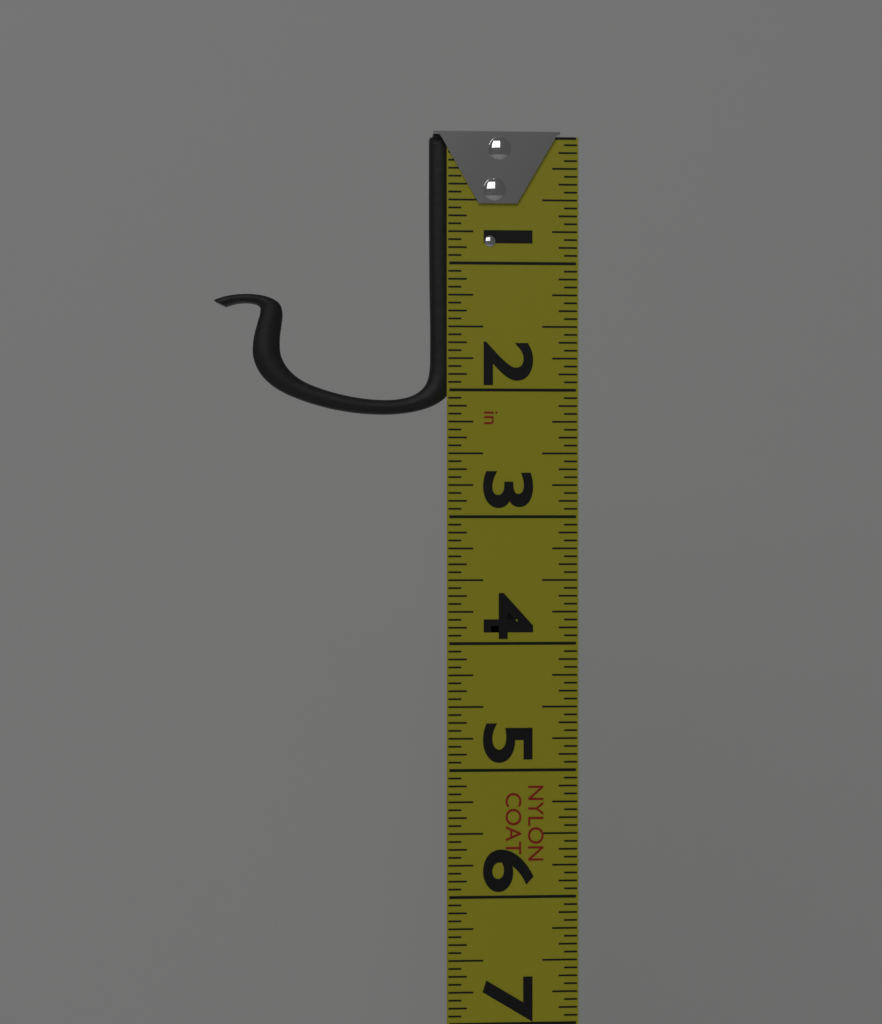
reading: 2.1875 in
